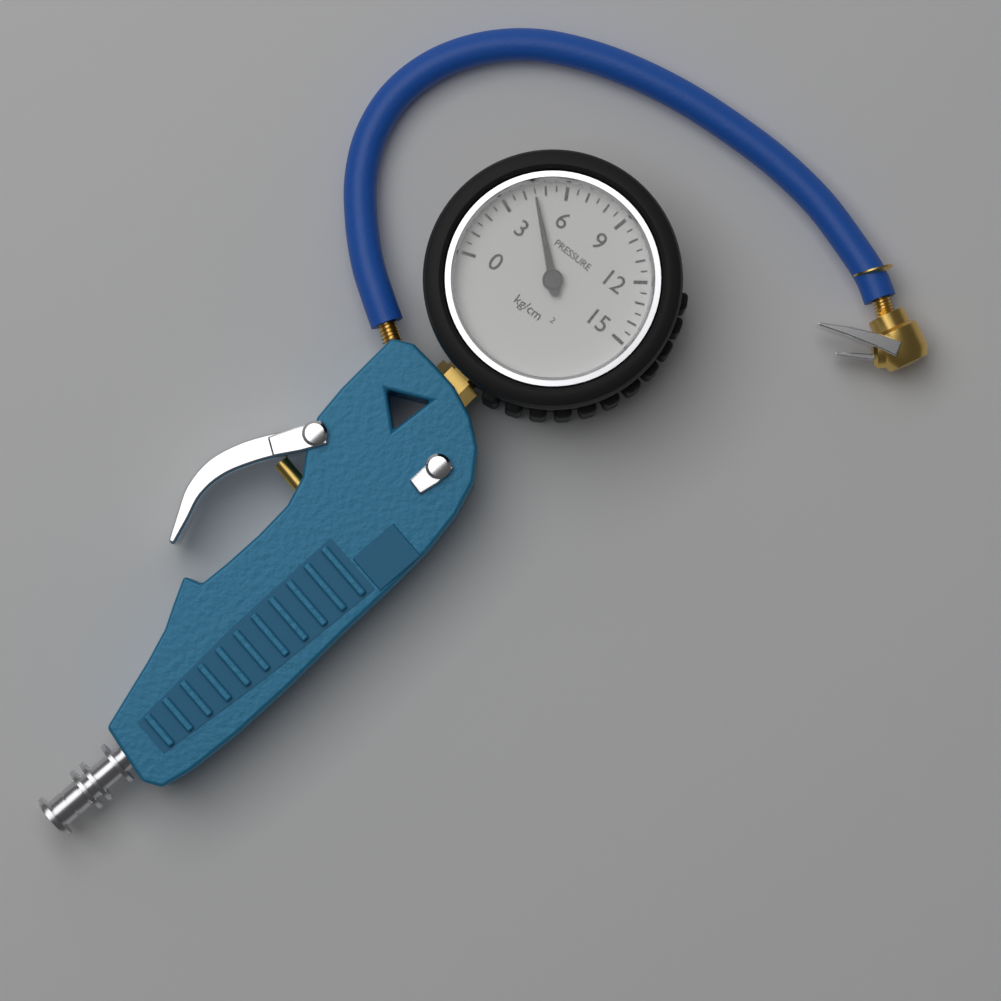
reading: 4.5 kg/cm²
